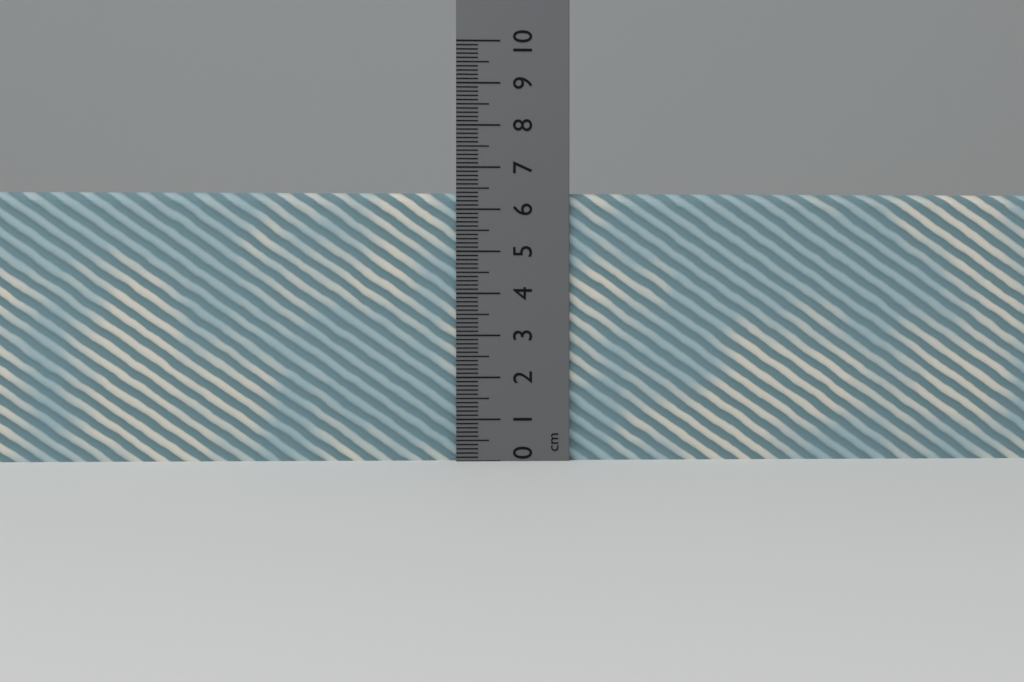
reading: 6.4 cm
